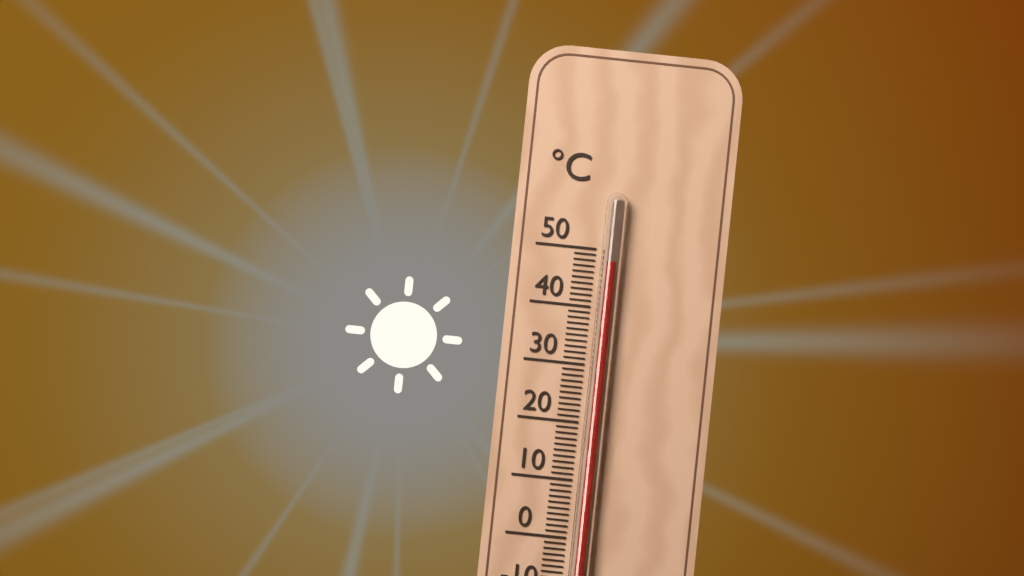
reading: 48 °C
